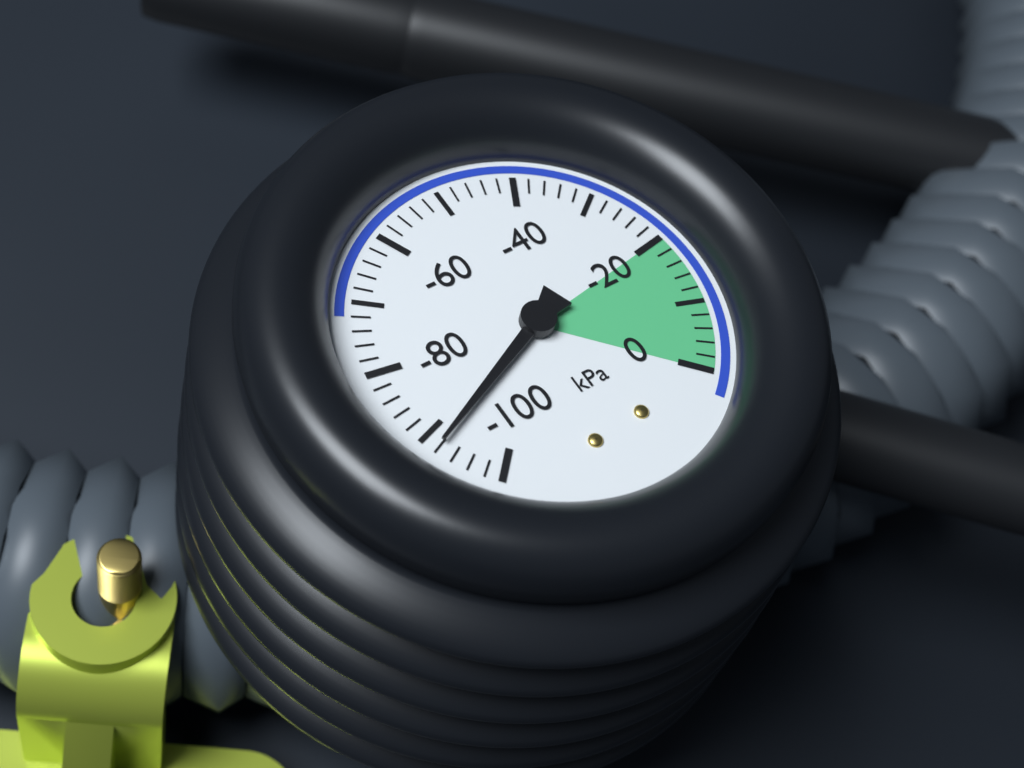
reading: -92 kPa
